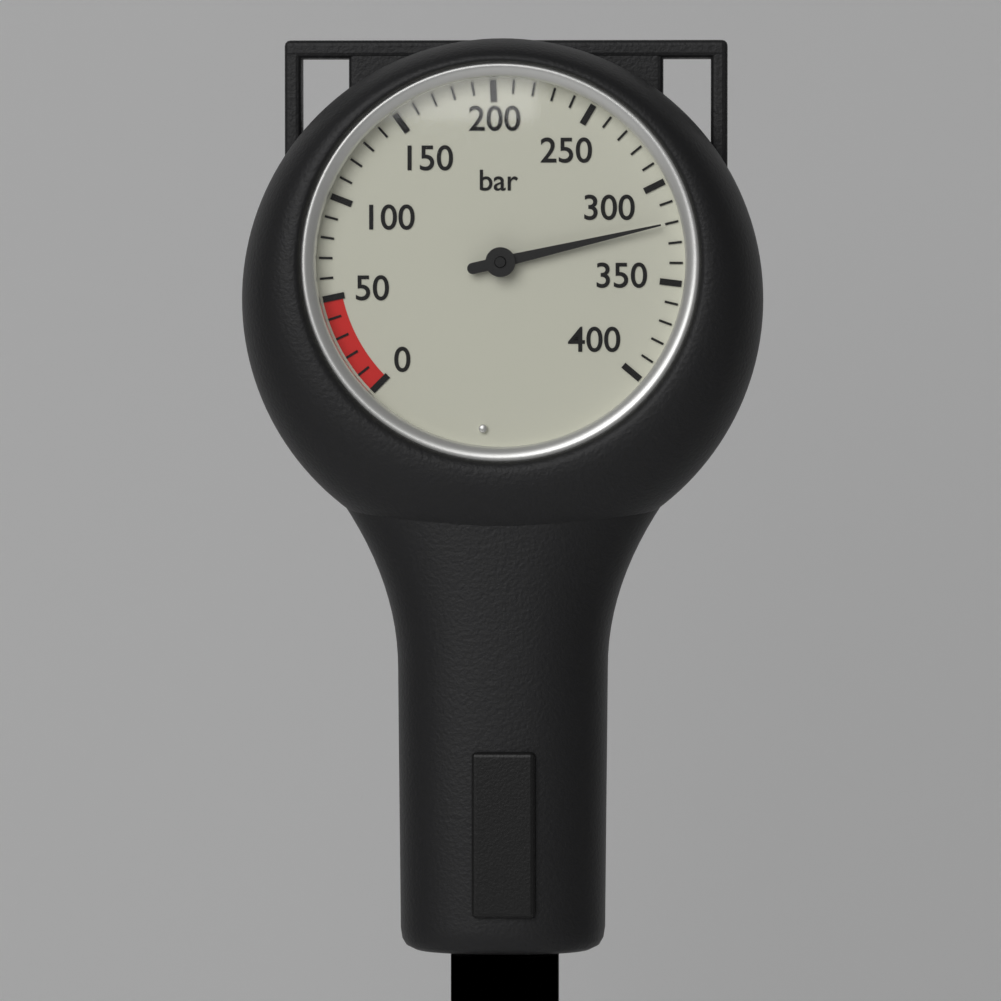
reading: 320 bar
